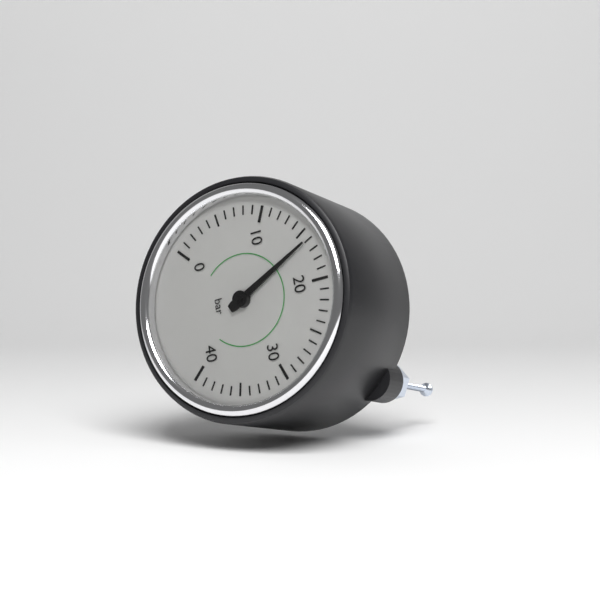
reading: 16 bar
